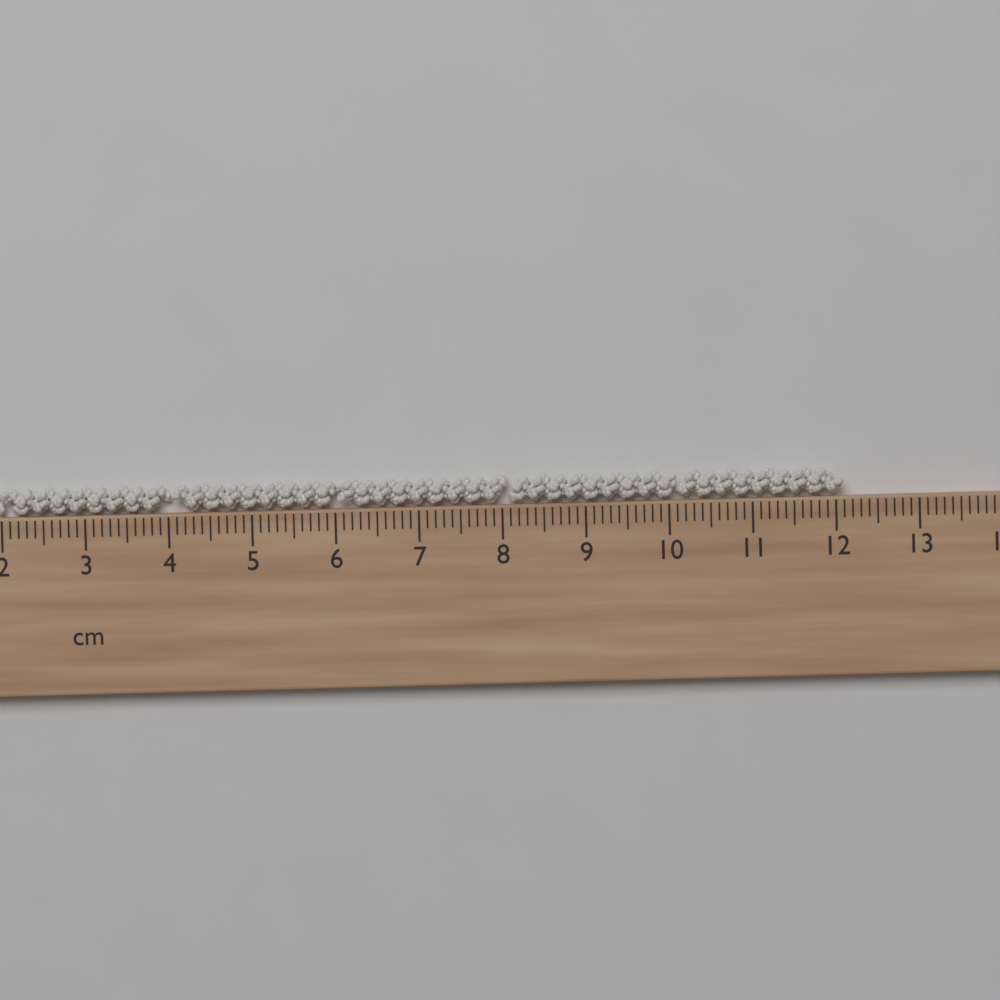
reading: 12.1 cm
